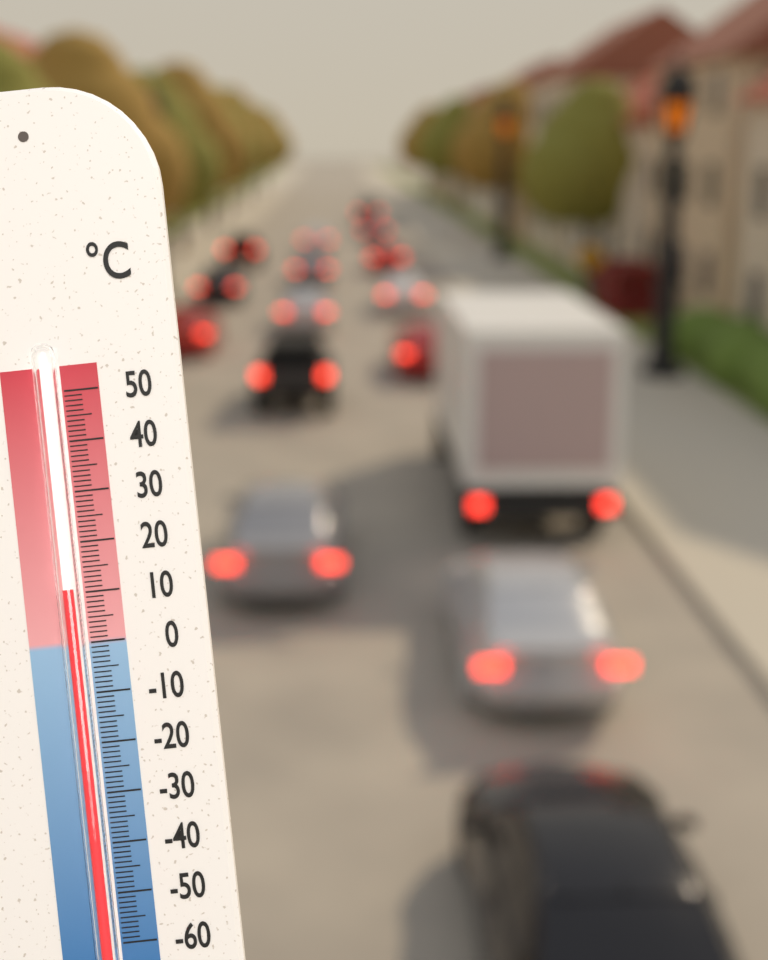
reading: 11 °C
